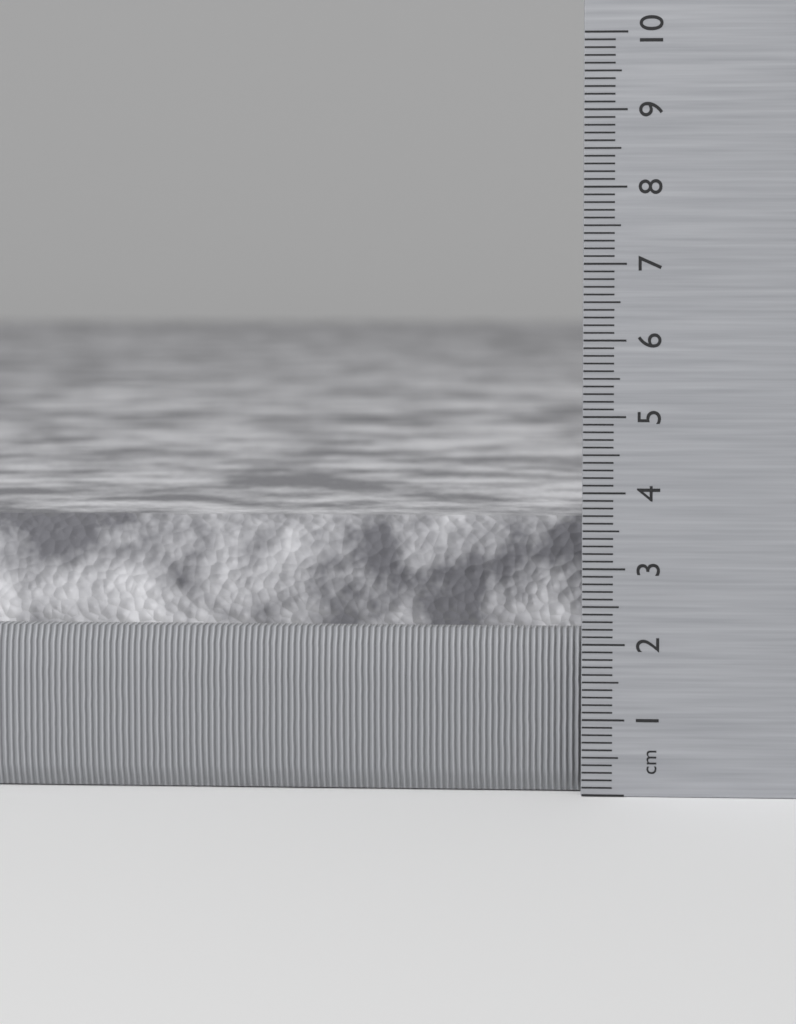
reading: 3.6 cm
